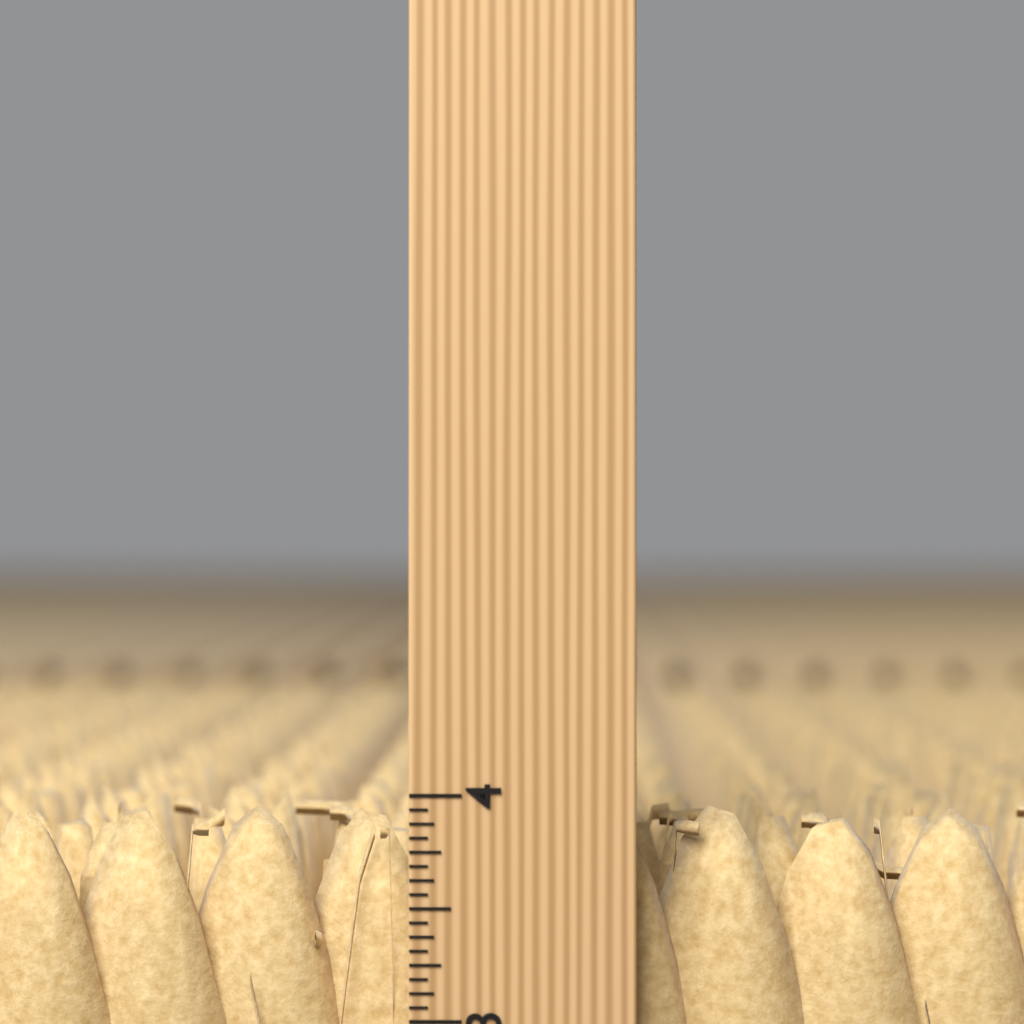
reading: 3.9375 inch
